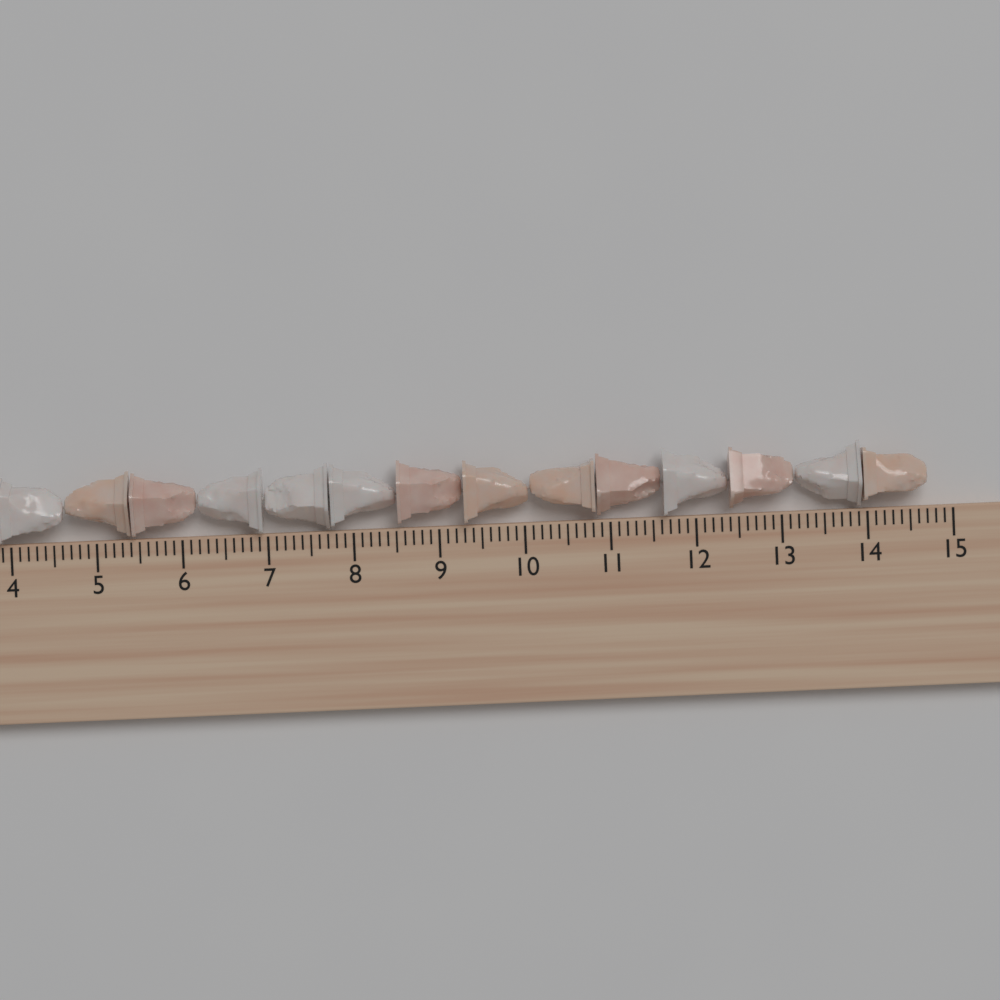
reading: 14.7 cm
